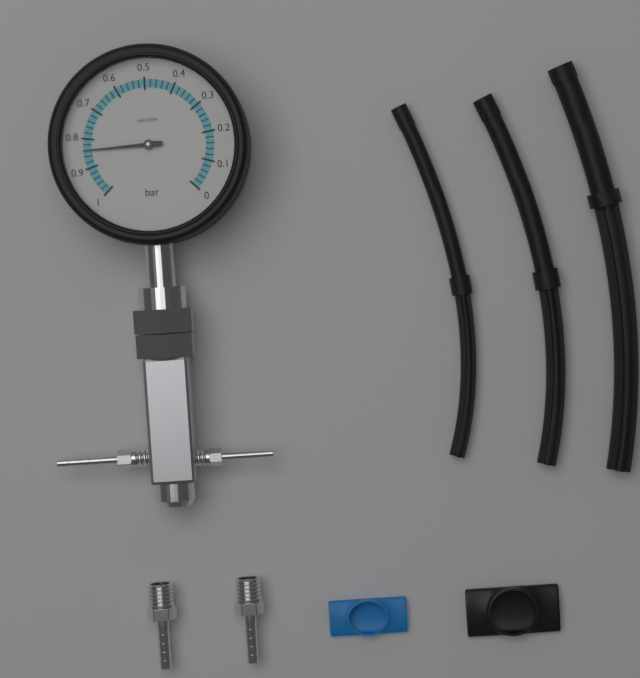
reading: 0.84 bar
